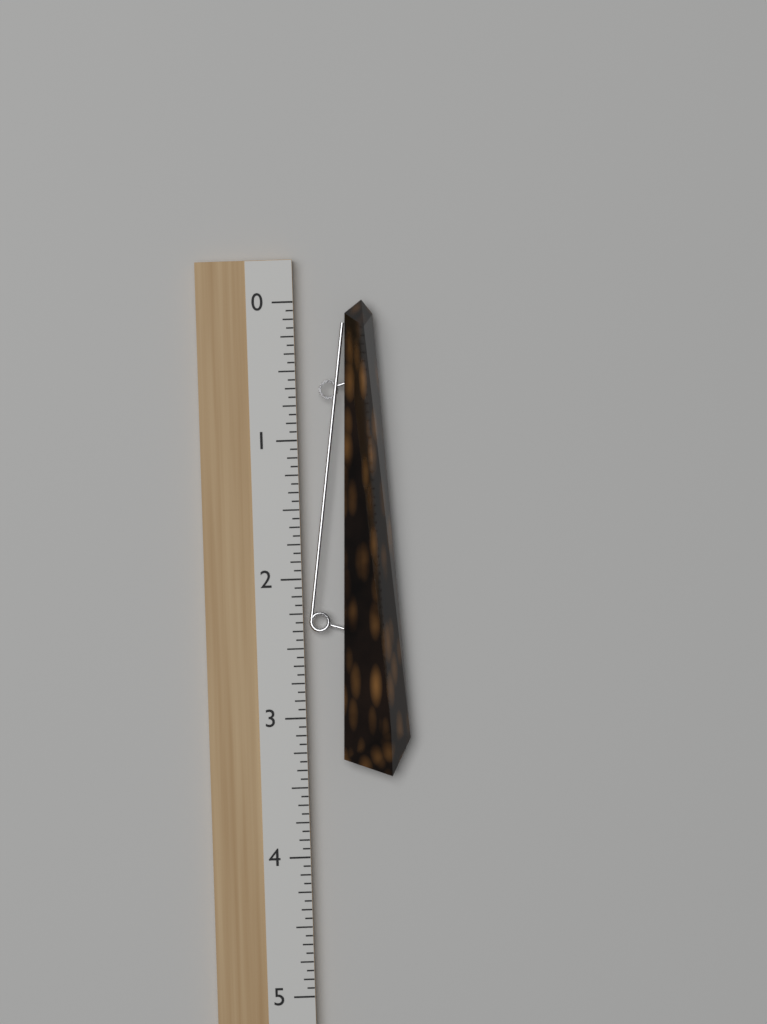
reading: 3.4375 (no unit)
